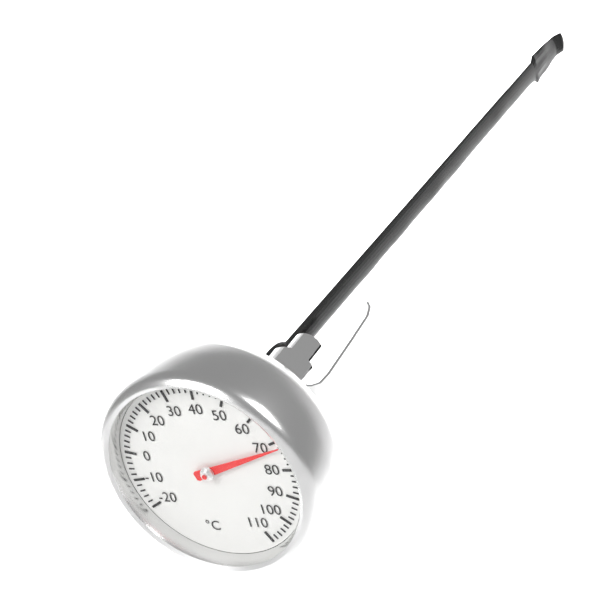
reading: 72 °C
